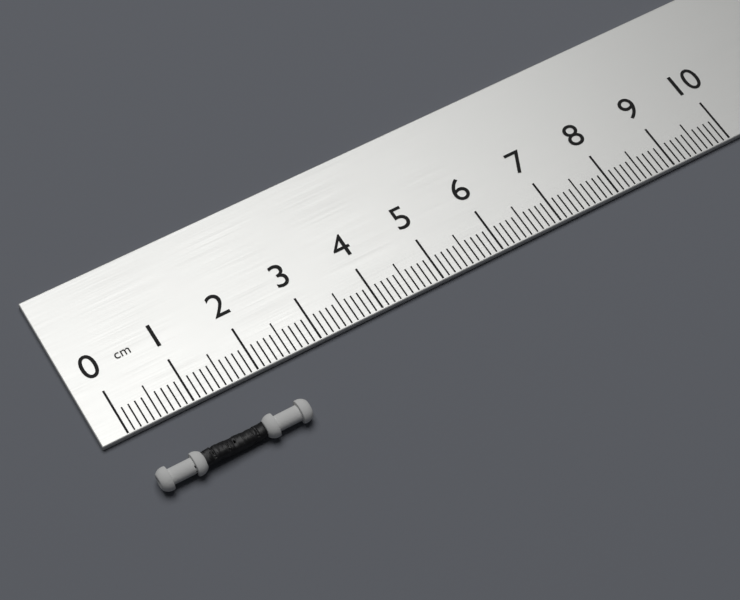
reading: 2.3 cm
